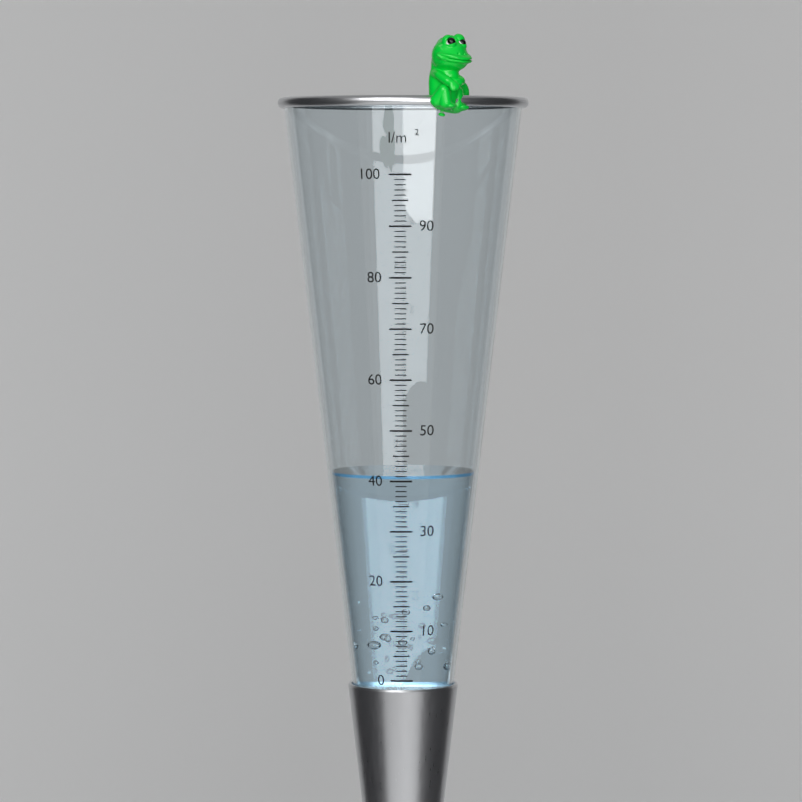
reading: 41 l/m²
